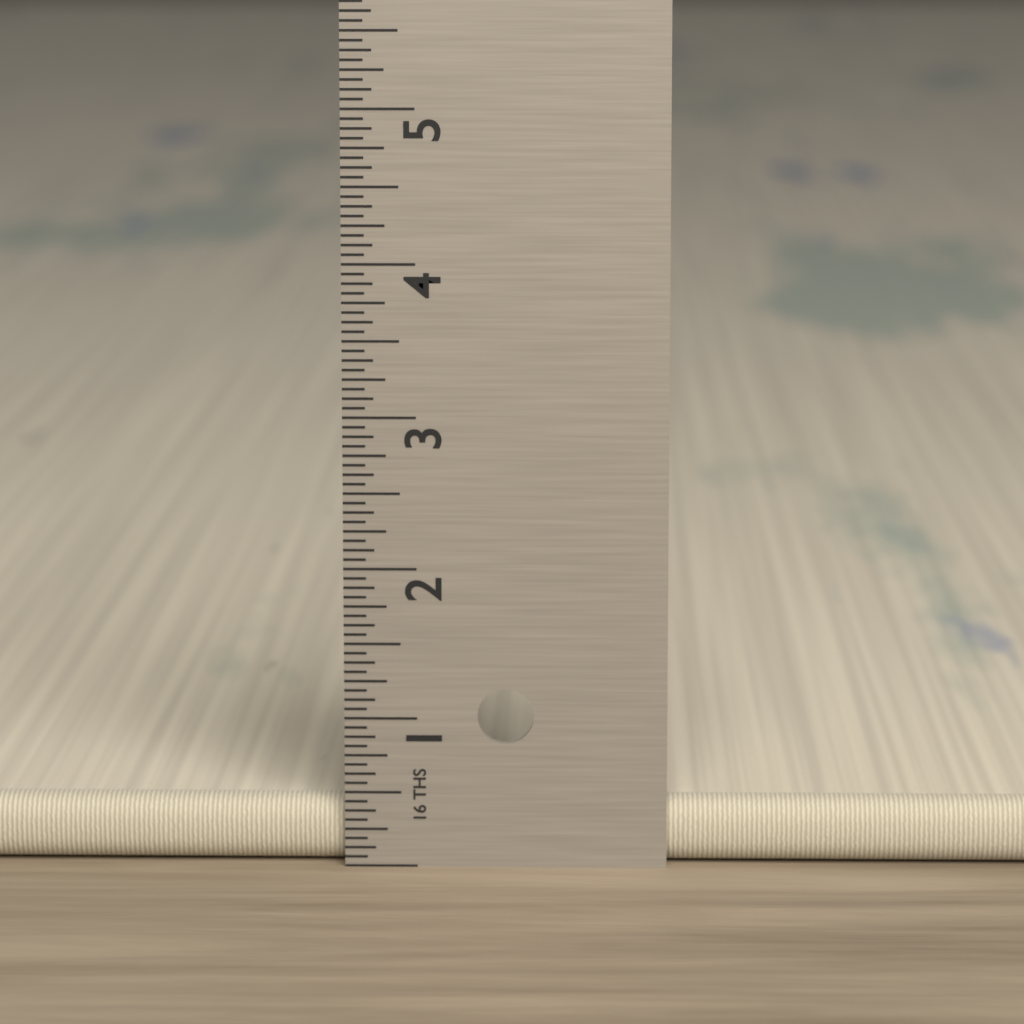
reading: 0.4375 in
